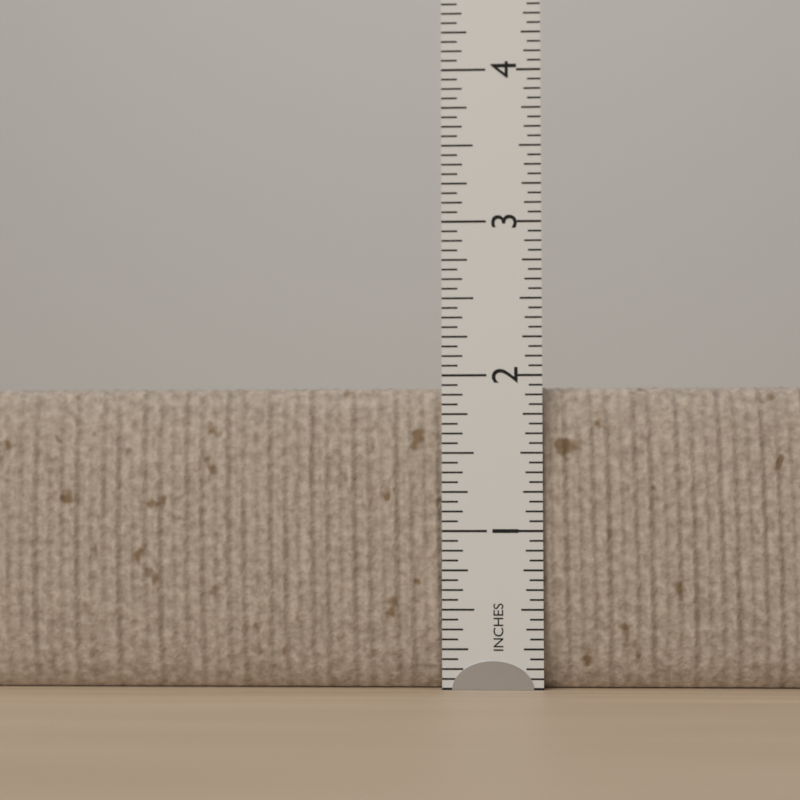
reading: 1.9375 in
